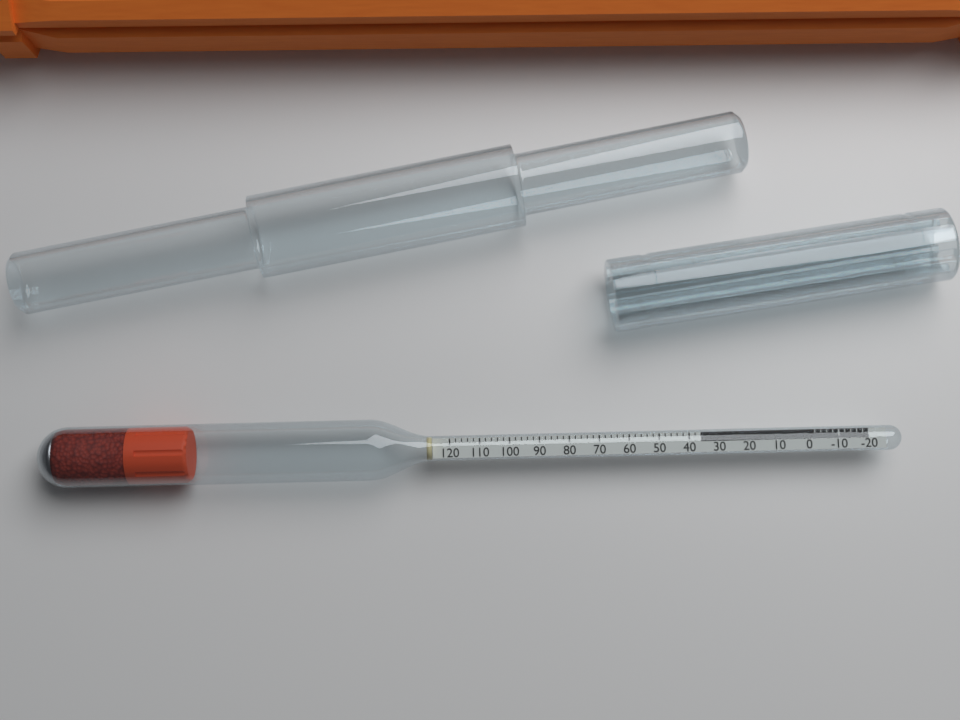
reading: 36 (no unit)
